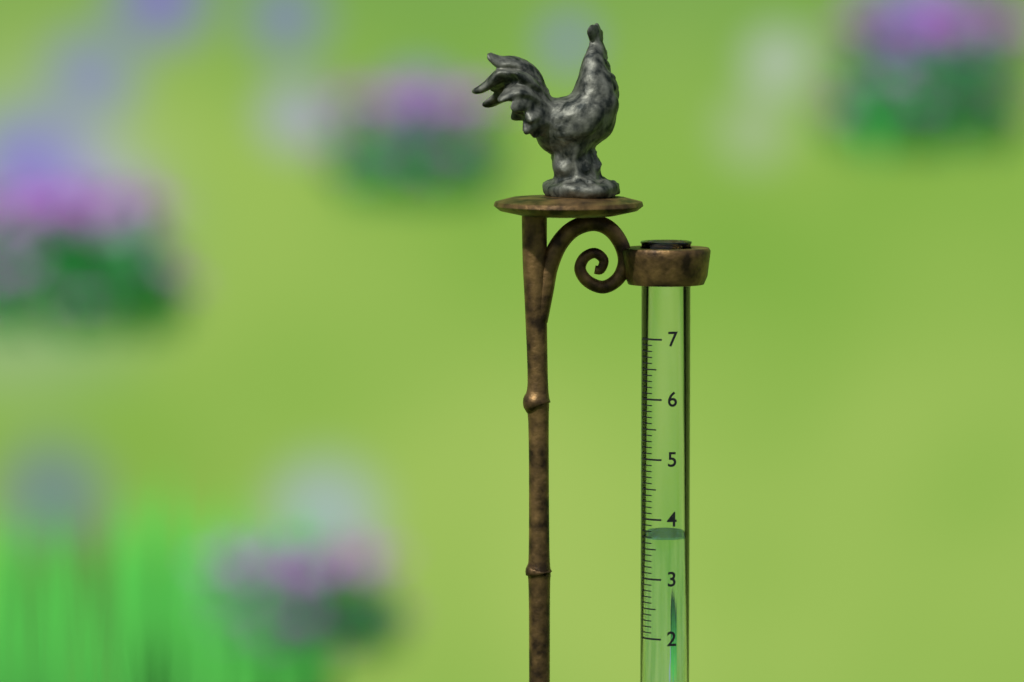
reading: 3.7 (no unit)
